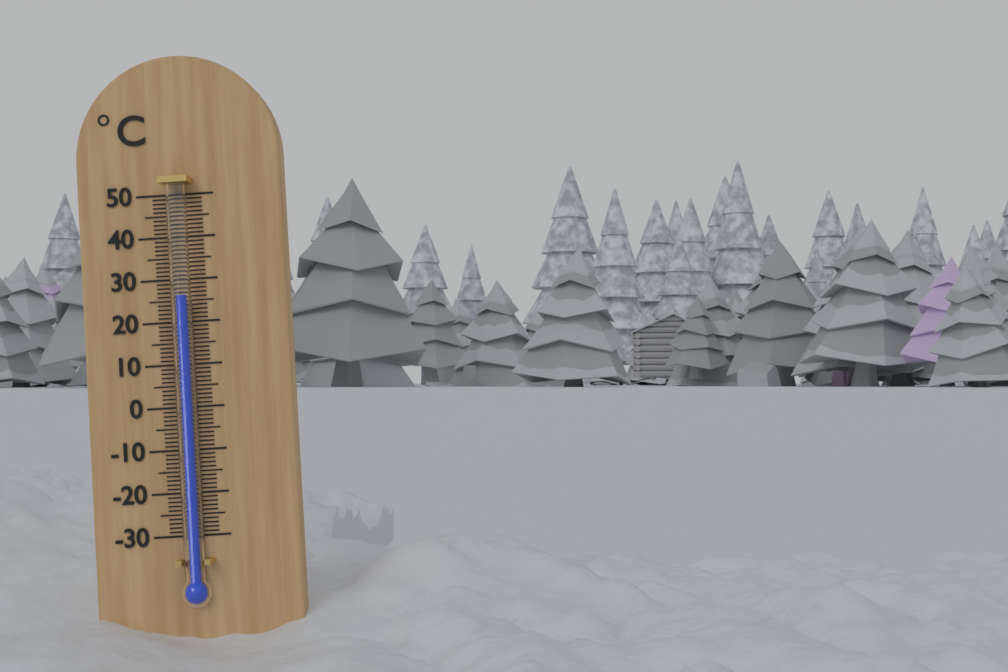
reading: 26 °C
